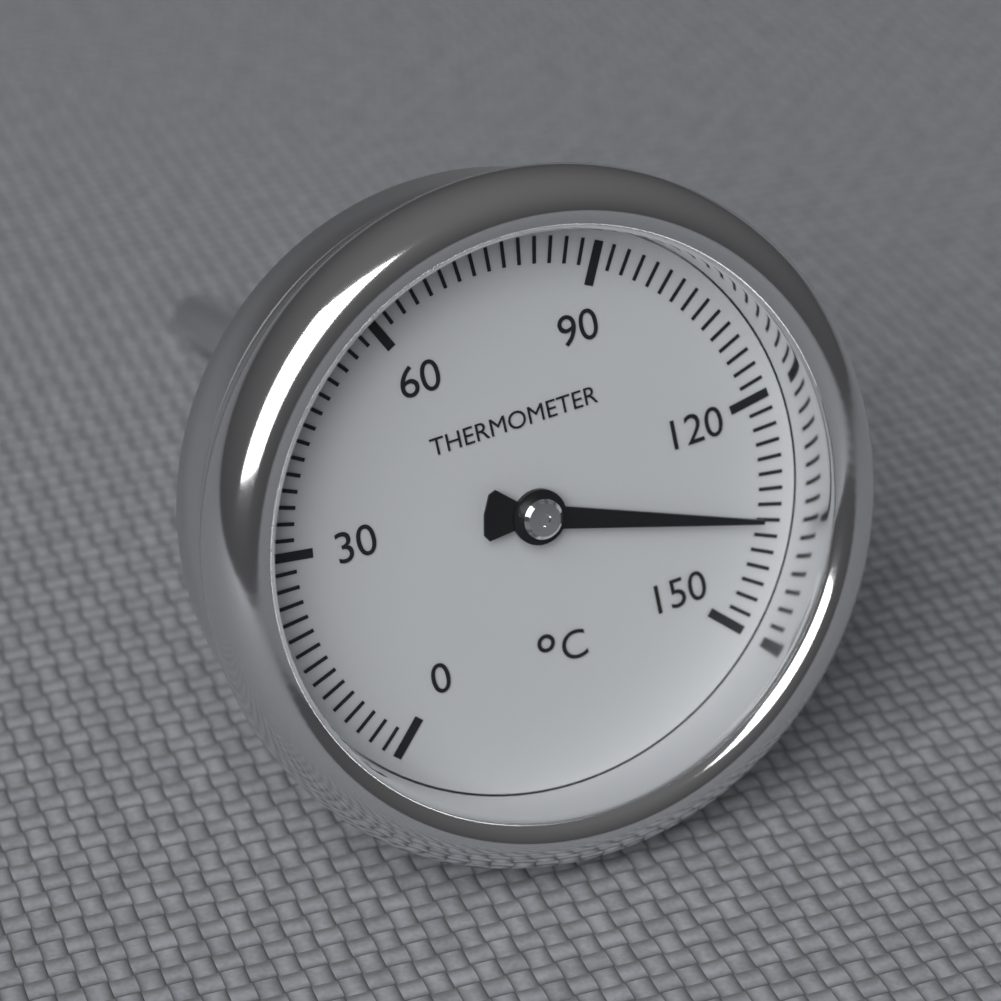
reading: 136 °C
